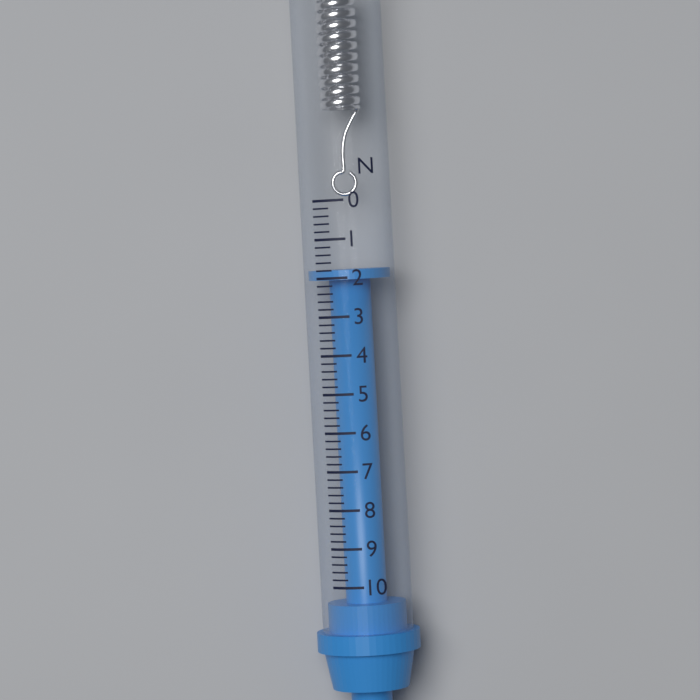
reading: 1.8 N
